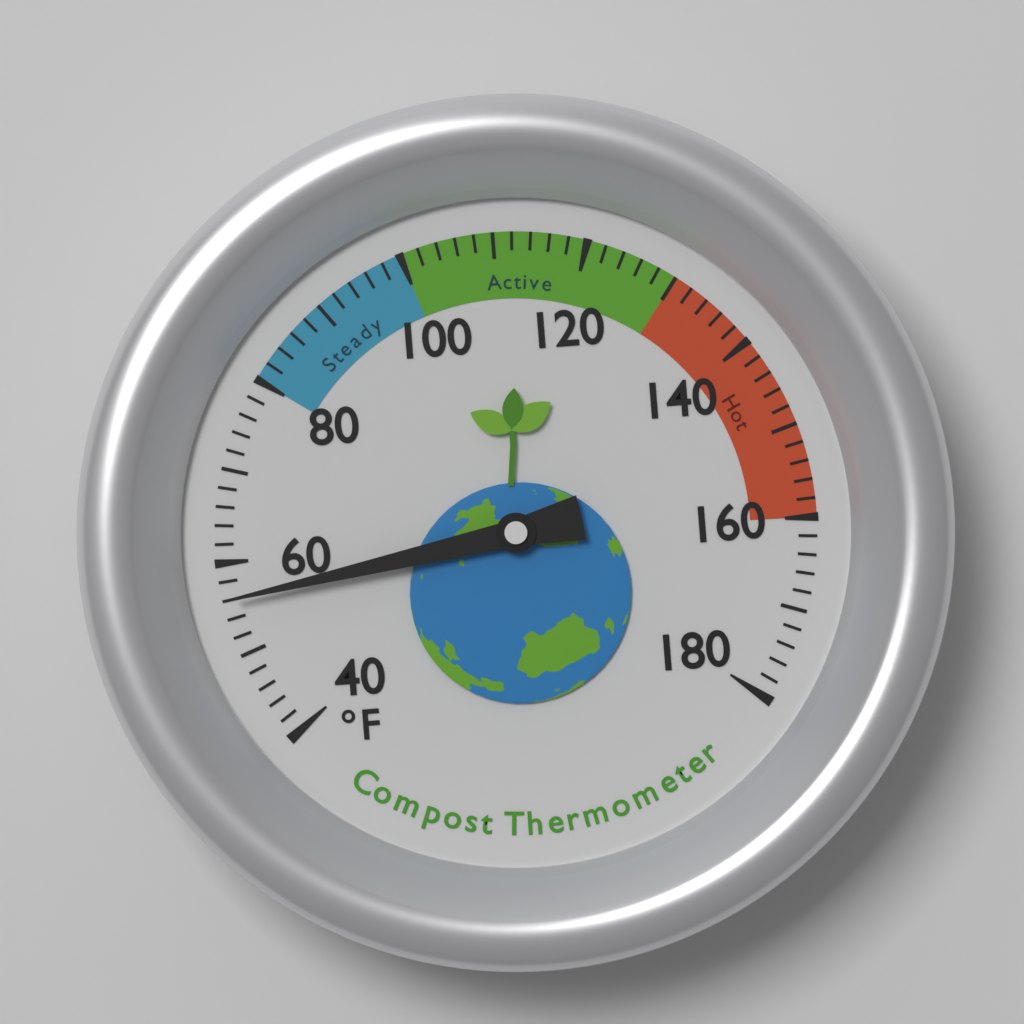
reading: 56 °F
